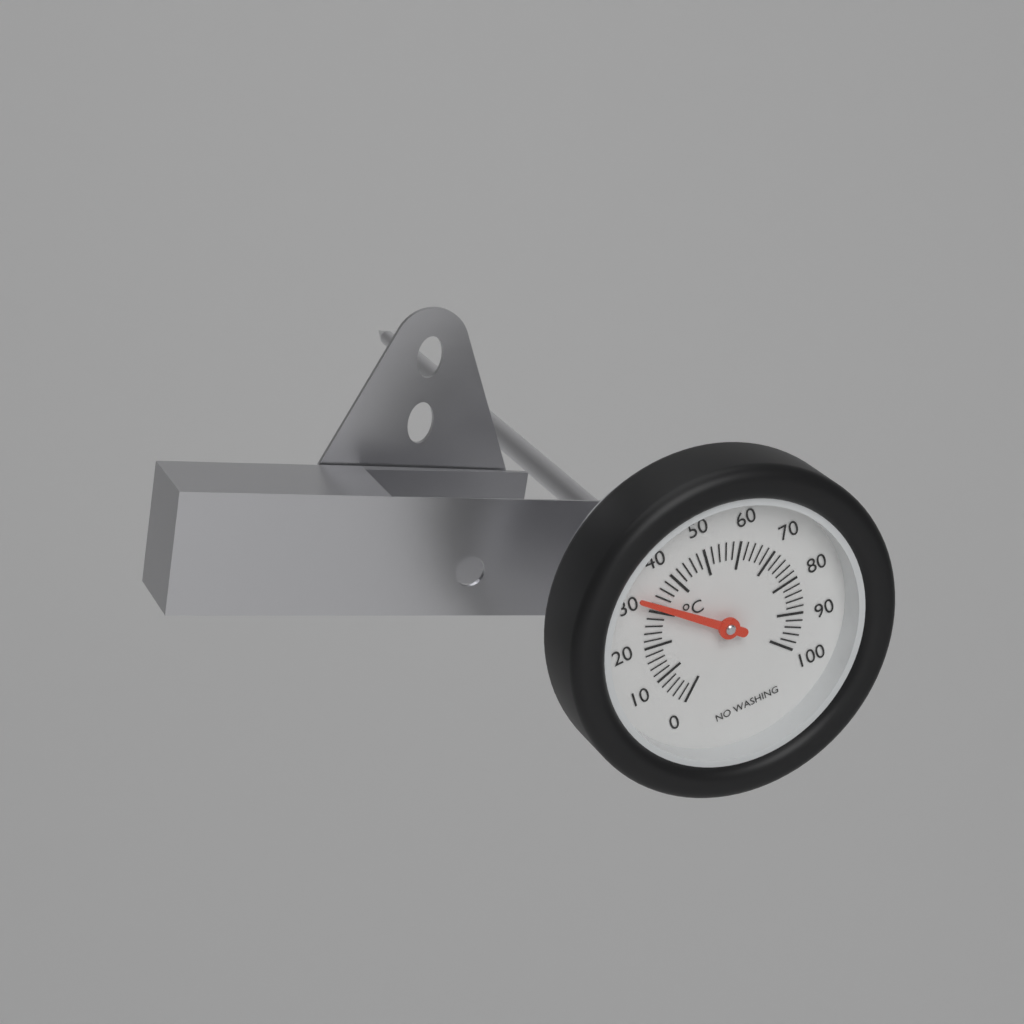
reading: 32 °C
